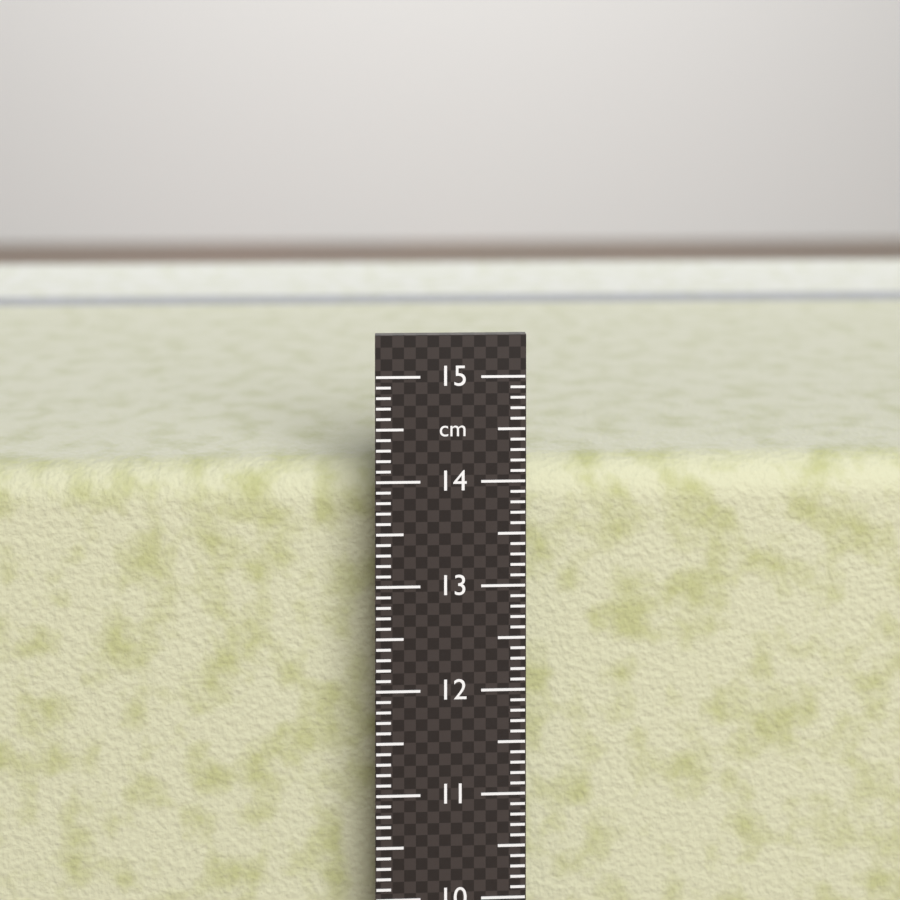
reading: 14.0 cm
